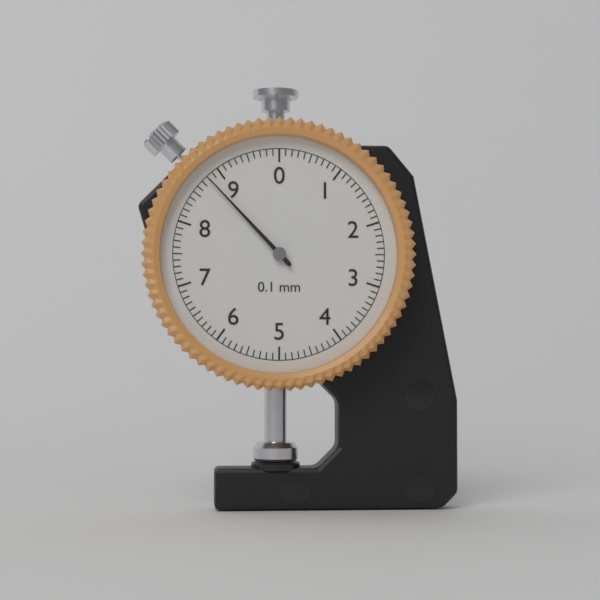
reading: 8.8 mm
